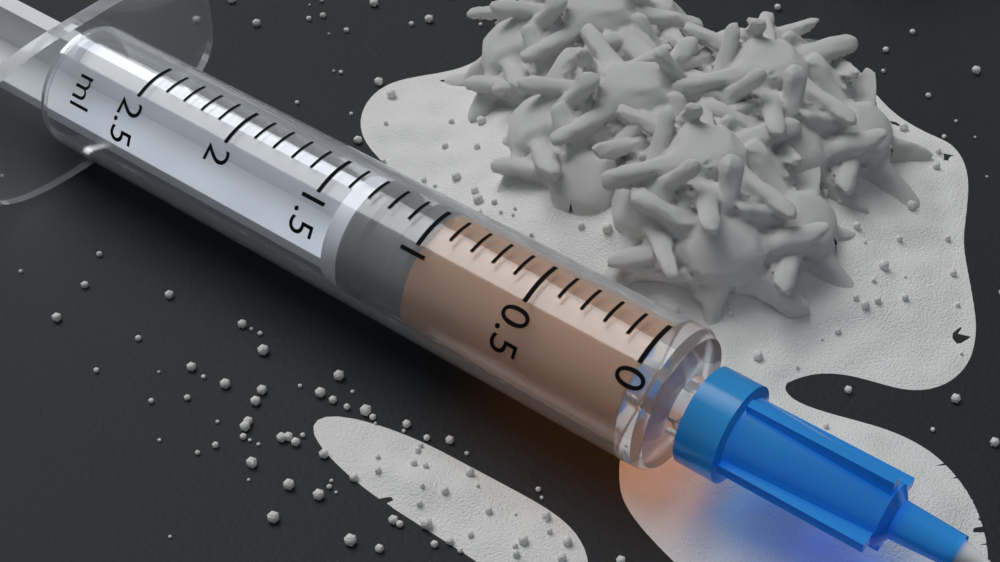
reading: 1.0 ml
